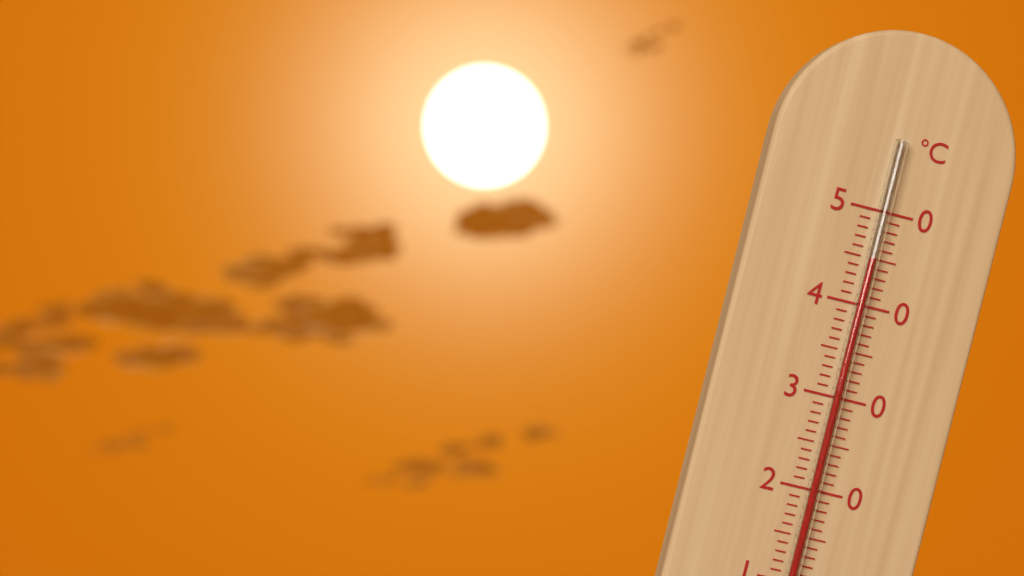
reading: 45 °C
